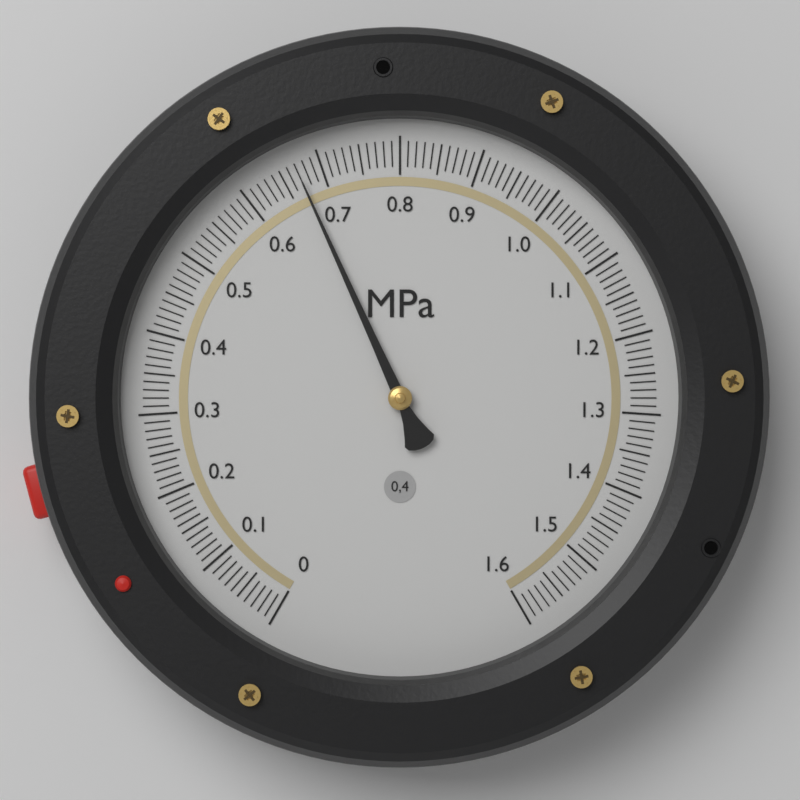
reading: 0.67 MPa
